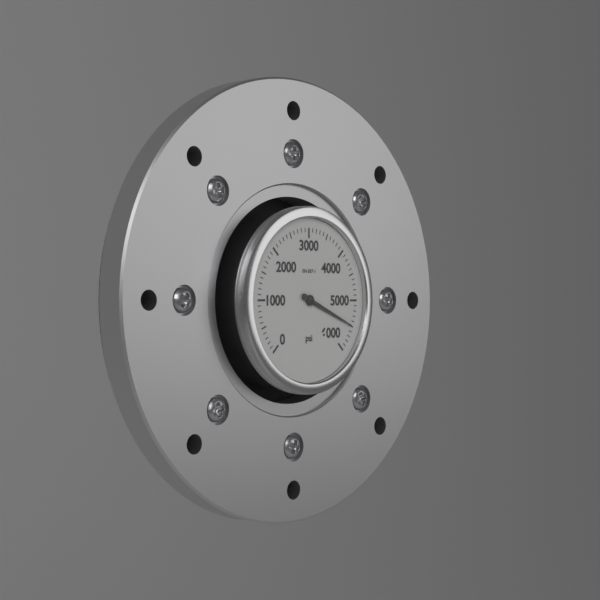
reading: 5500 psi
